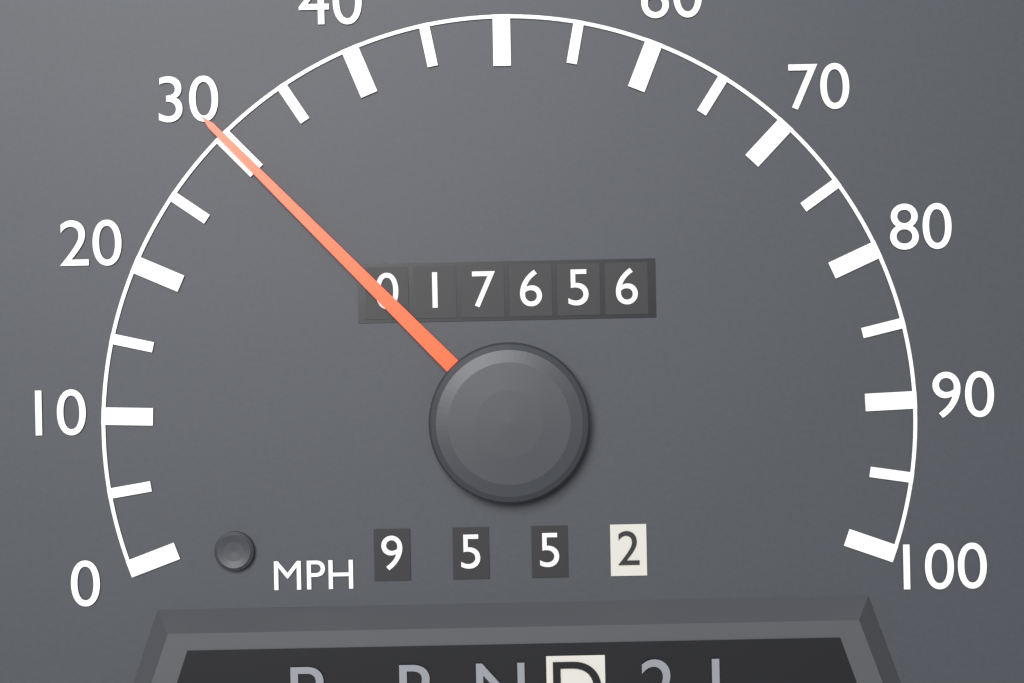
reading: 30 MPH
